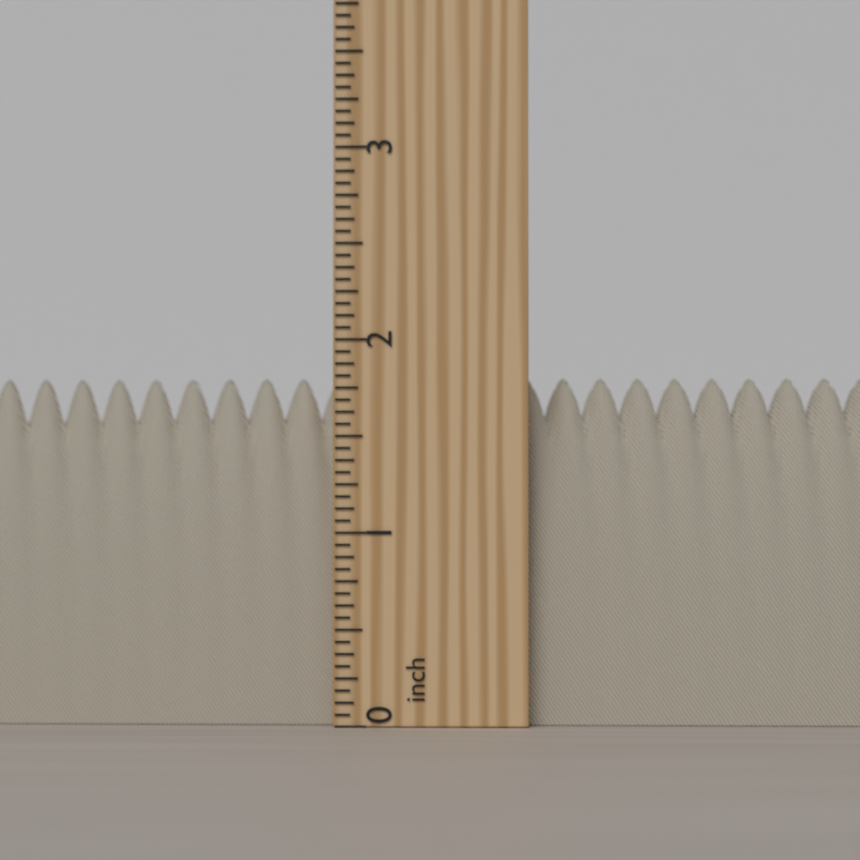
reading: 1.8125 inch
